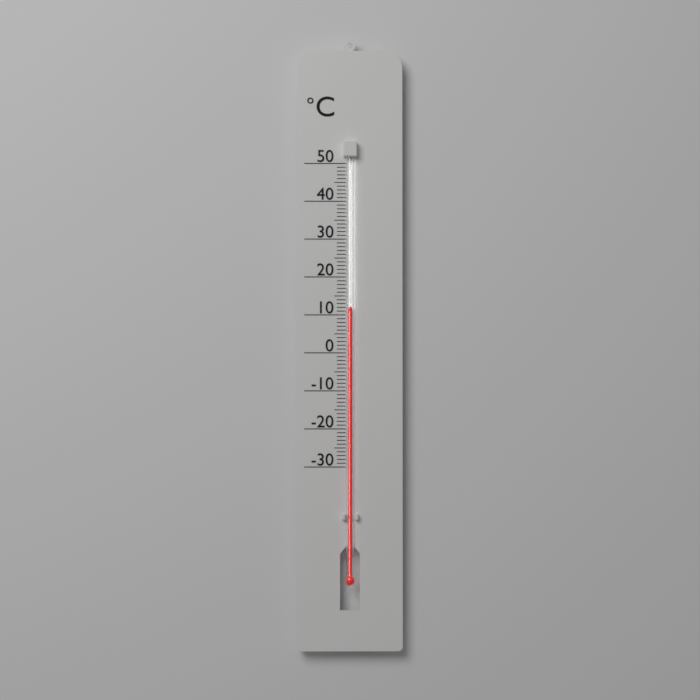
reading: 12 °C
